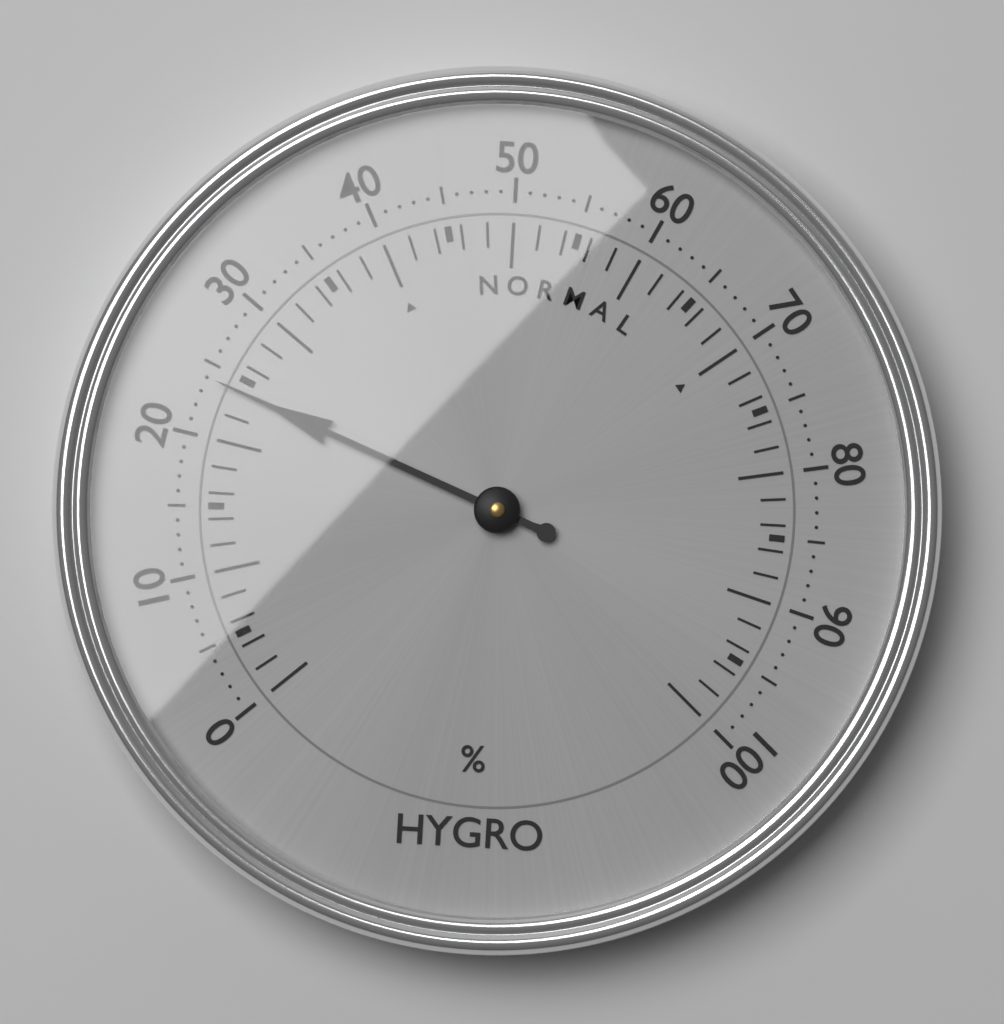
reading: 24 %
